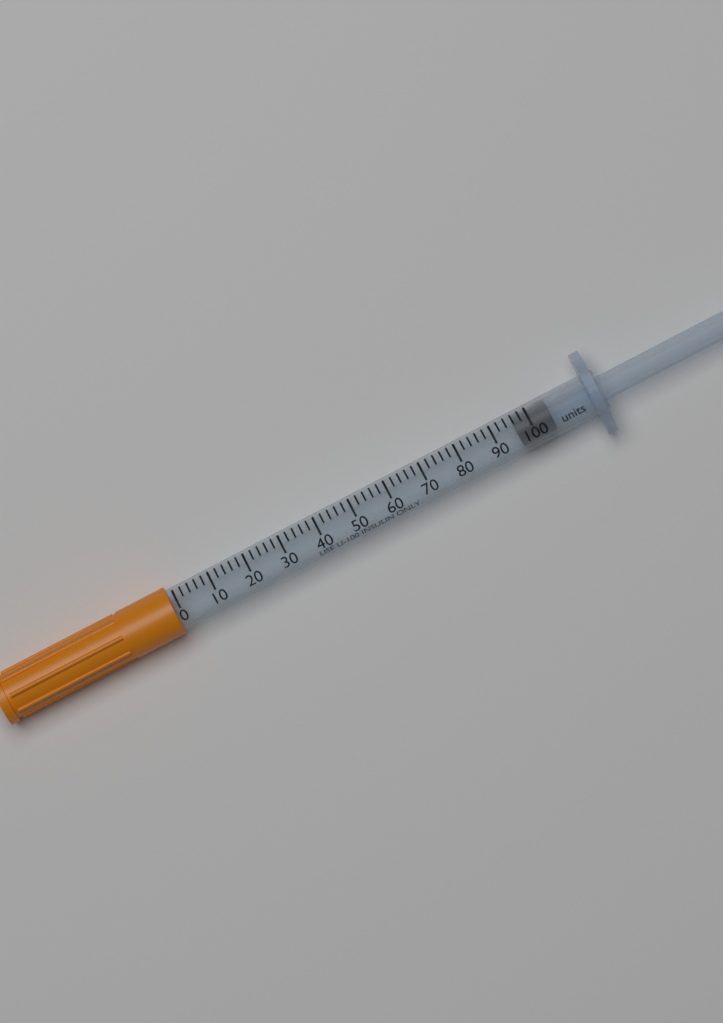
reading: 96 units
